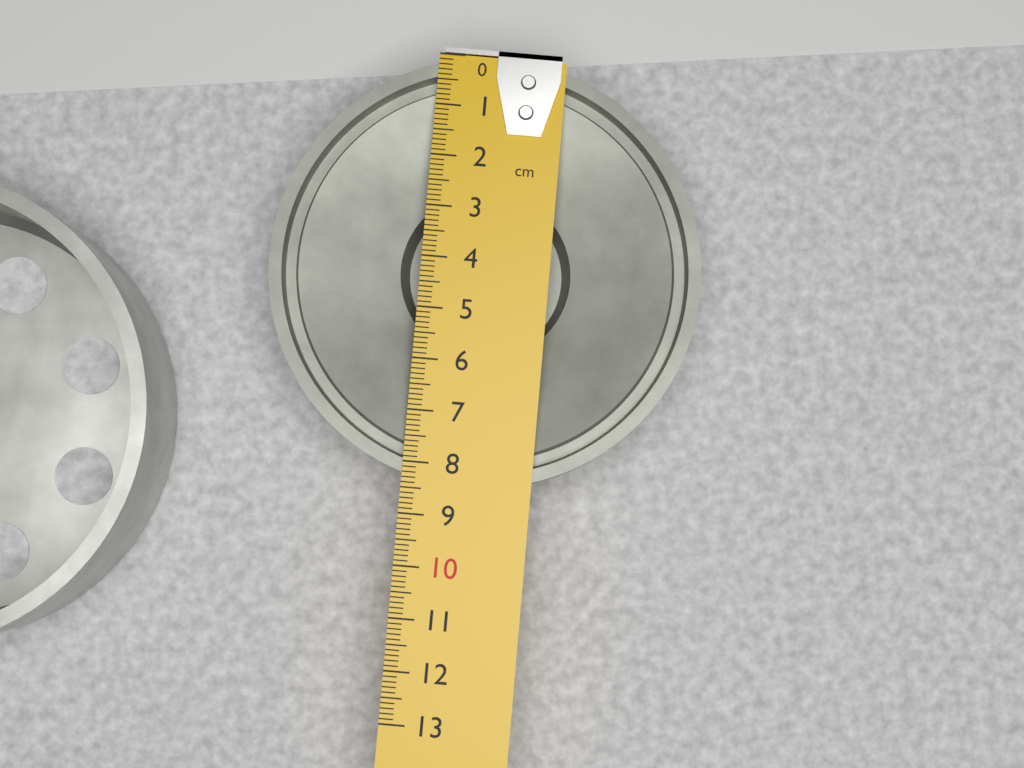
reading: 8.4 cm
